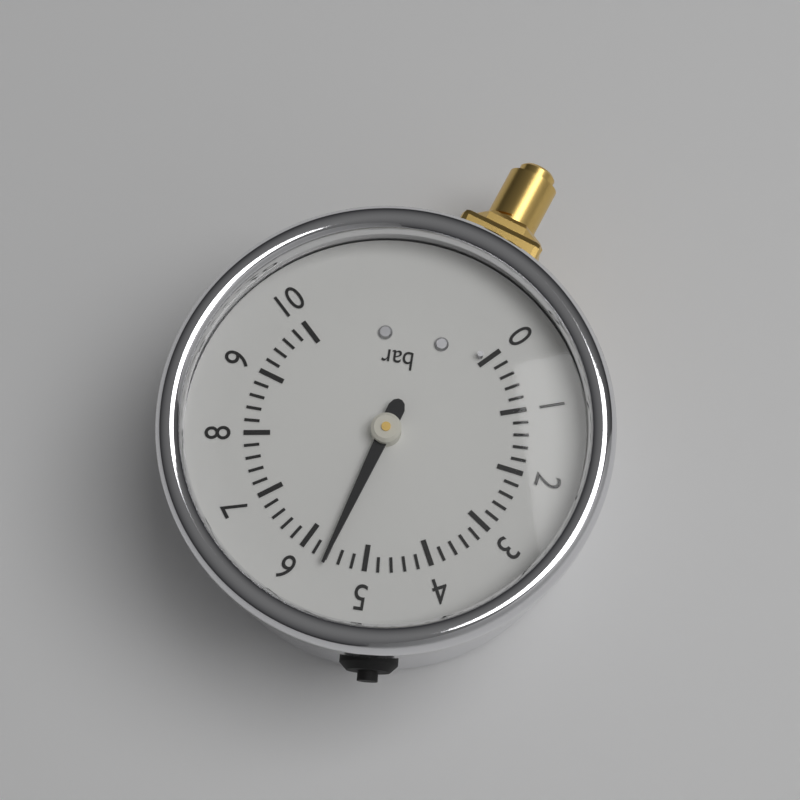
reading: 5.6 bar
